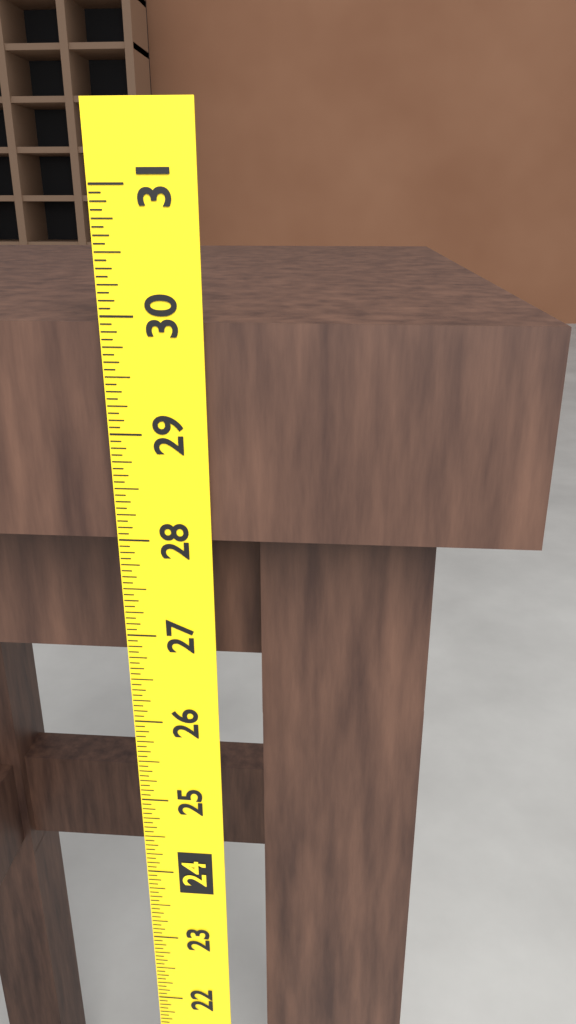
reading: 29.9375 (no unit)
